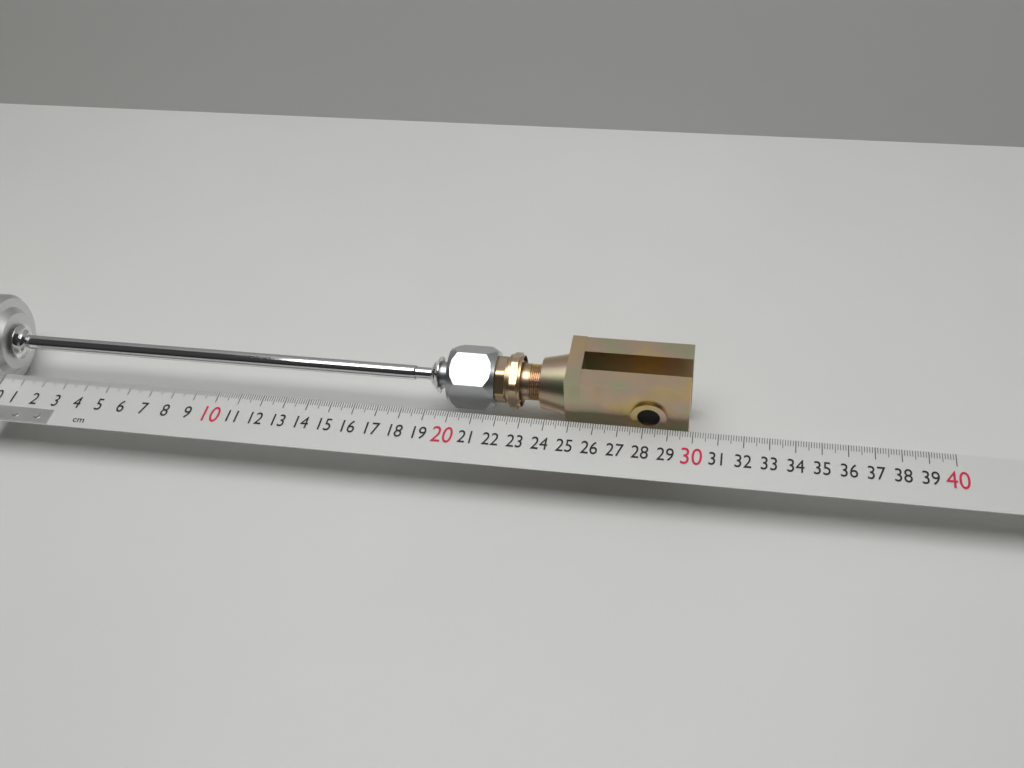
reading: 29.8 cm
